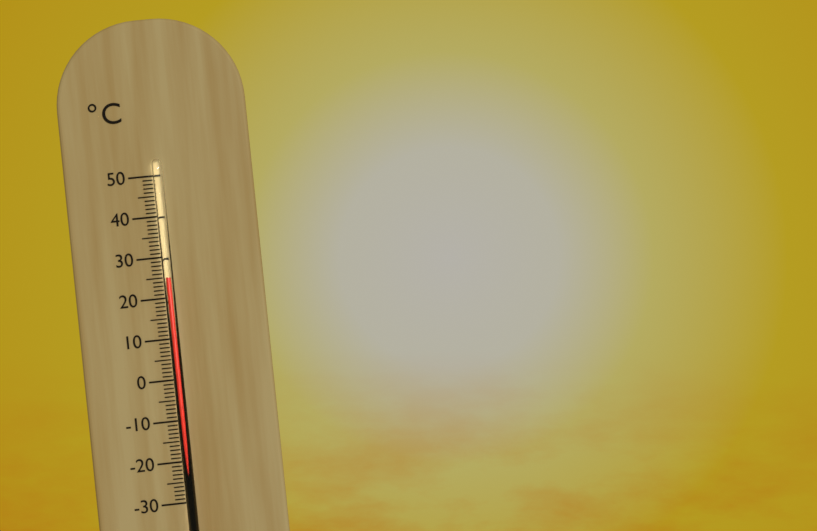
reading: 25 °C
